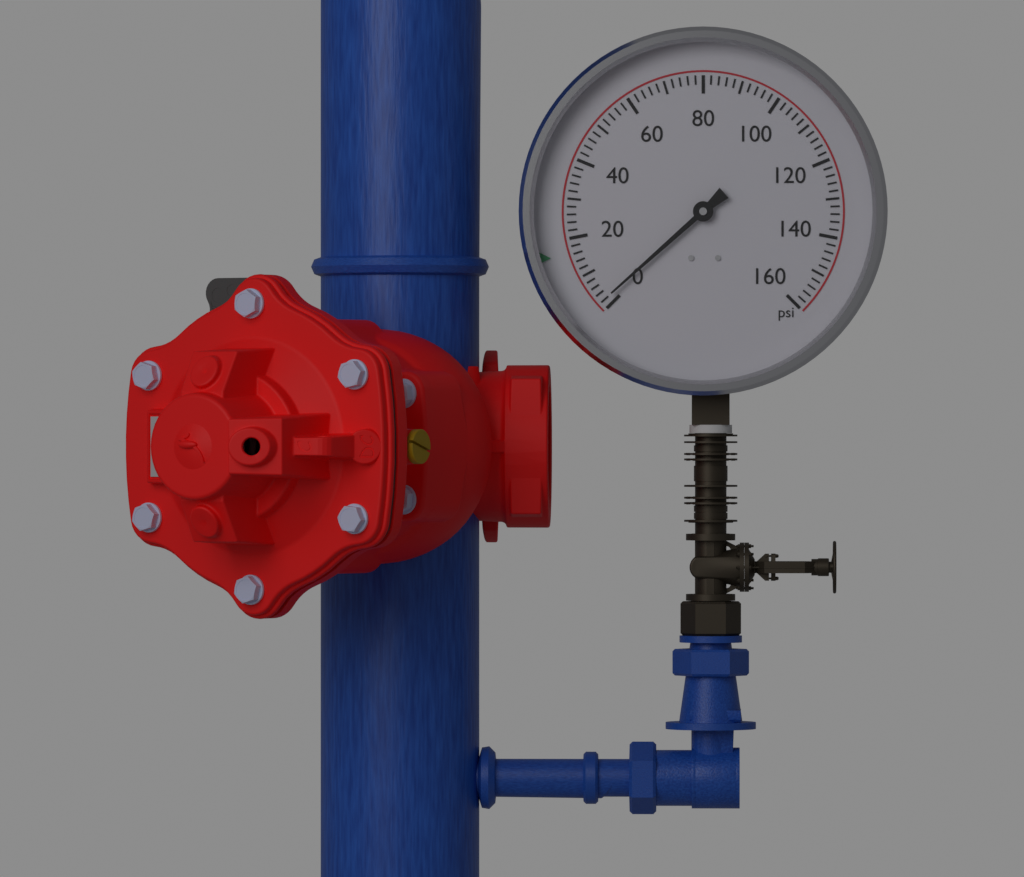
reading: 2 psi
